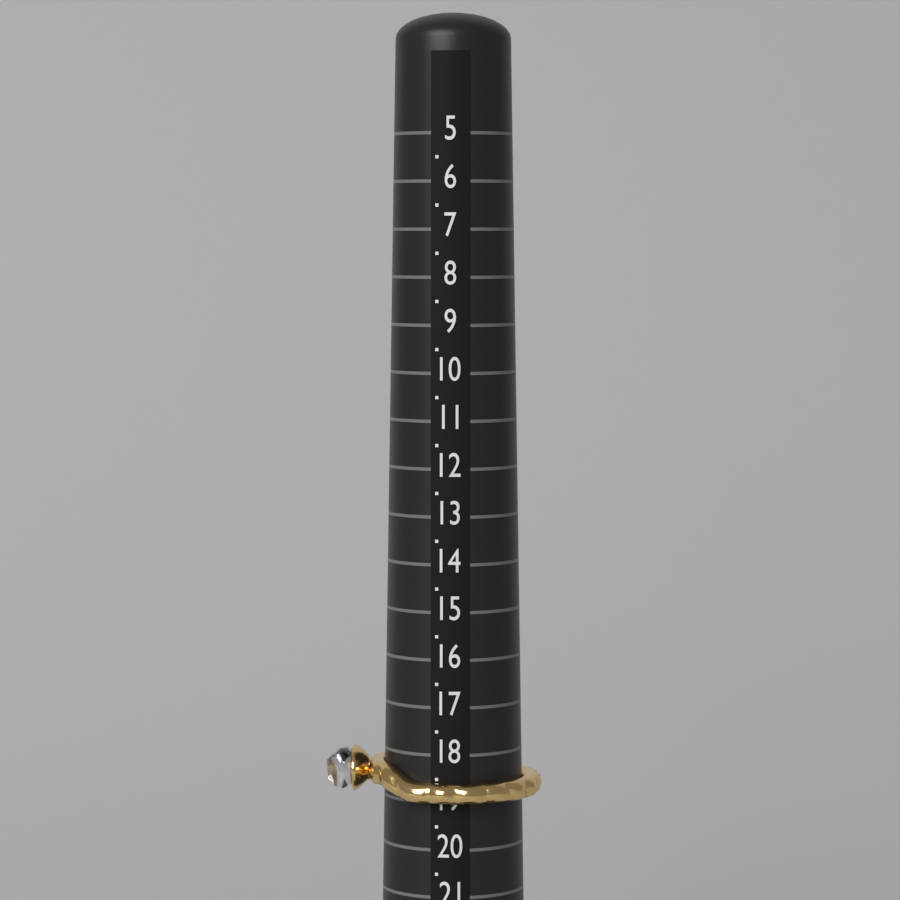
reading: 19.0 (no unit)
